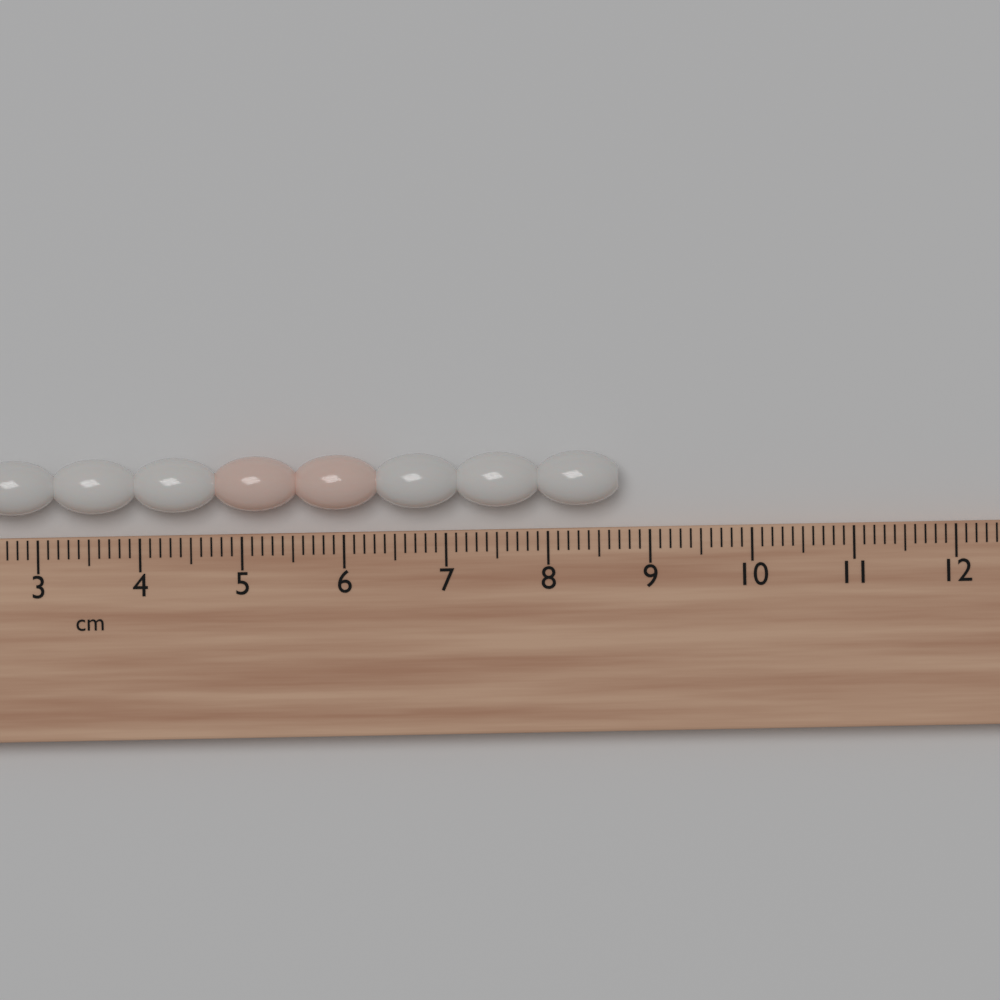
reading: 8.7 cm
